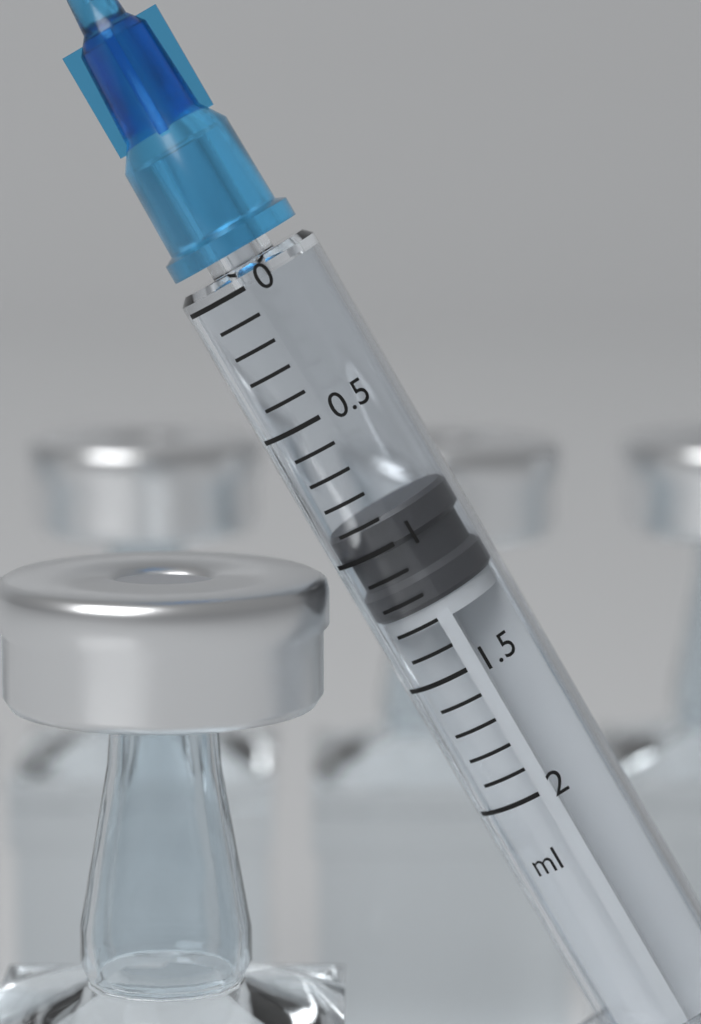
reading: 0.9 ml
